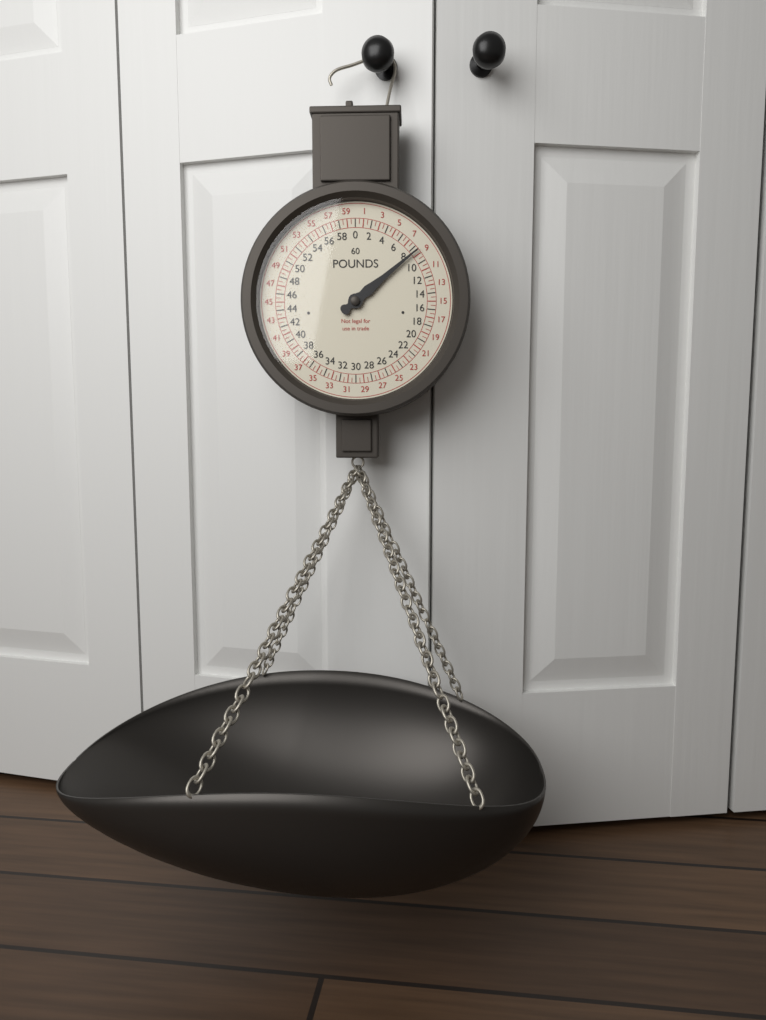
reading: 8.5 lb
